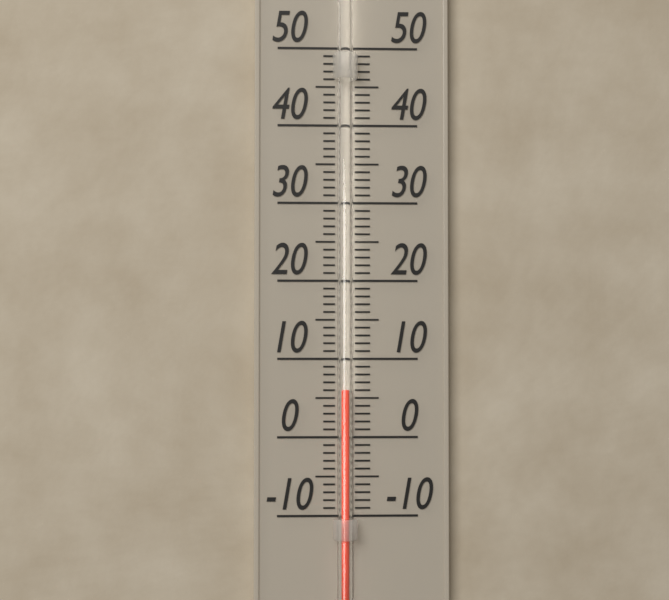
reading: 6 (no unit)
